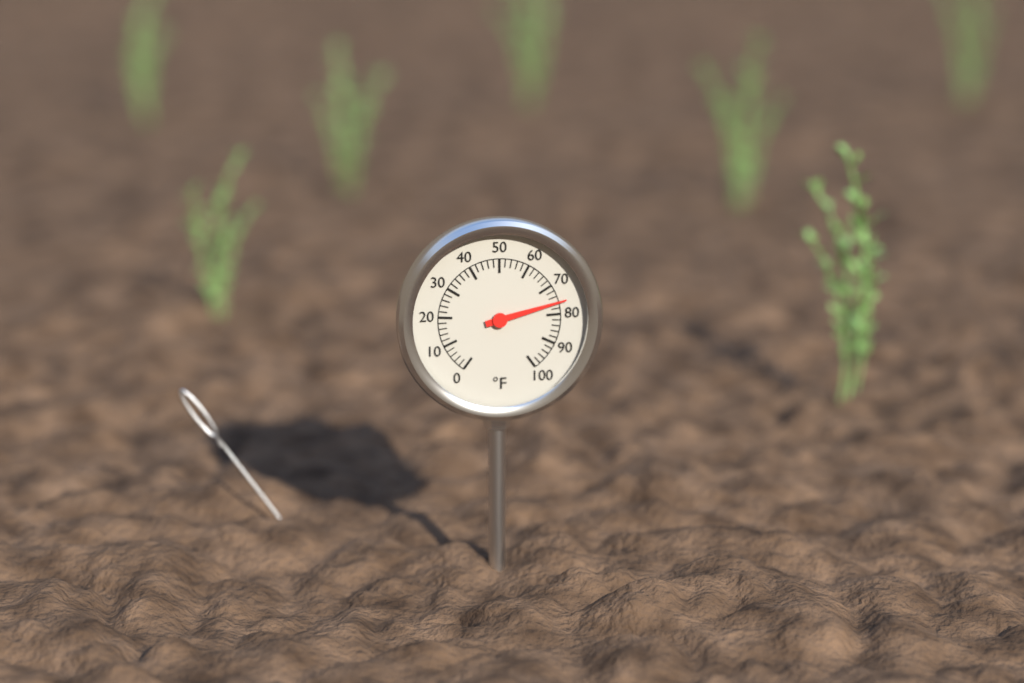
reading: 76 °F
